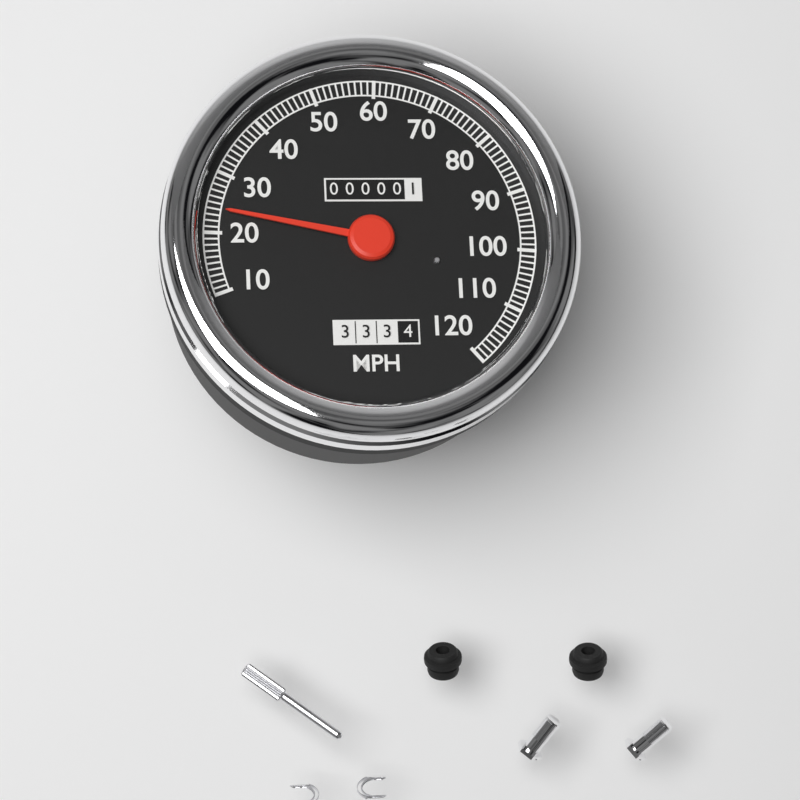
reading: 24 MPH
